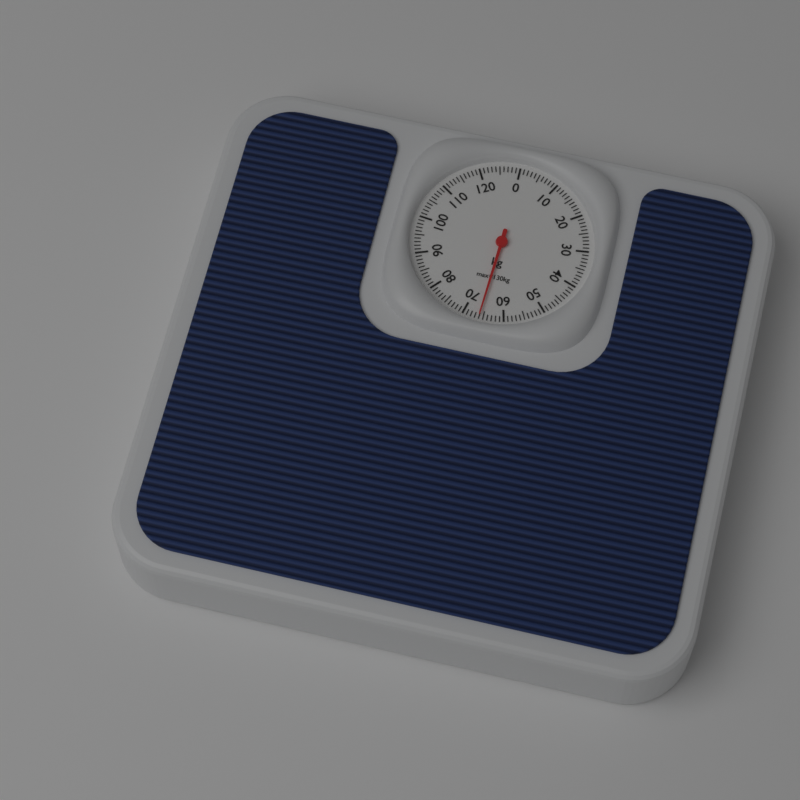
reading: 66 kg
